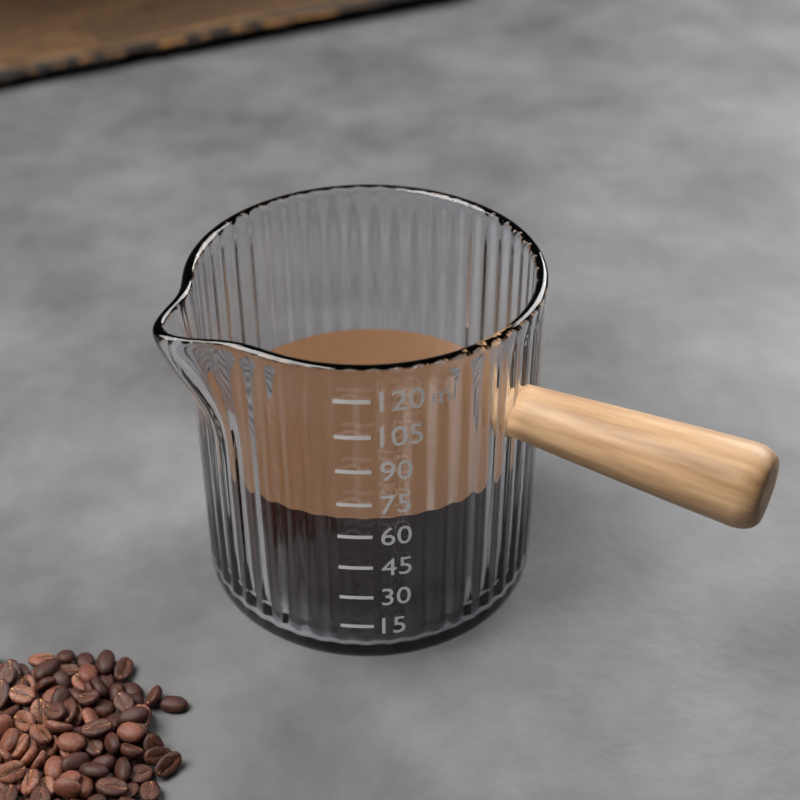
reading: 65 ml
